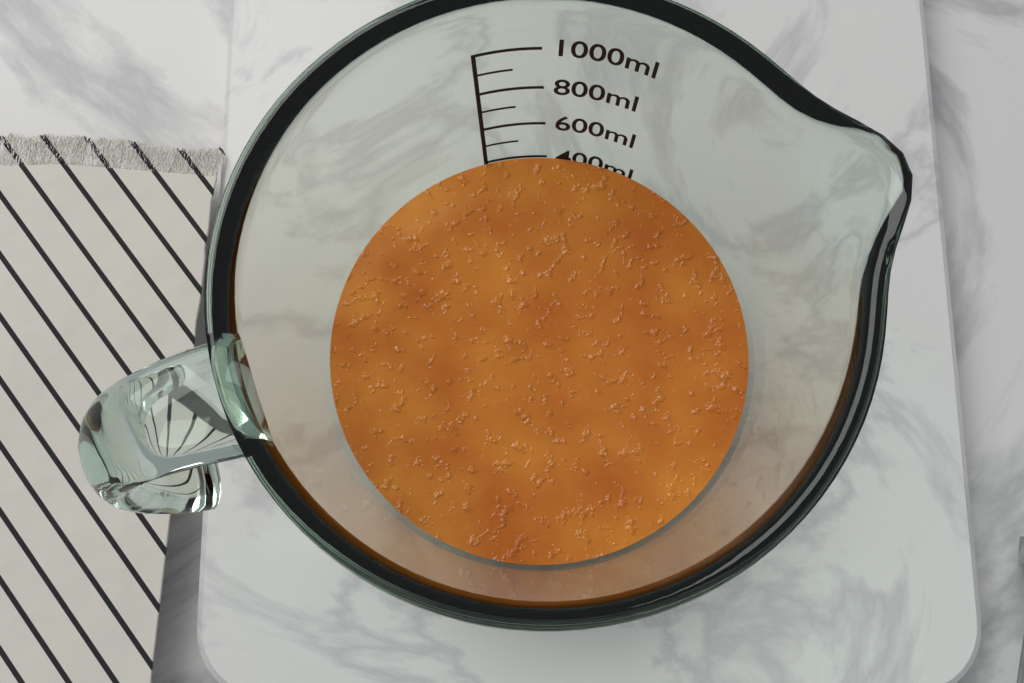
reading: 400 ml
